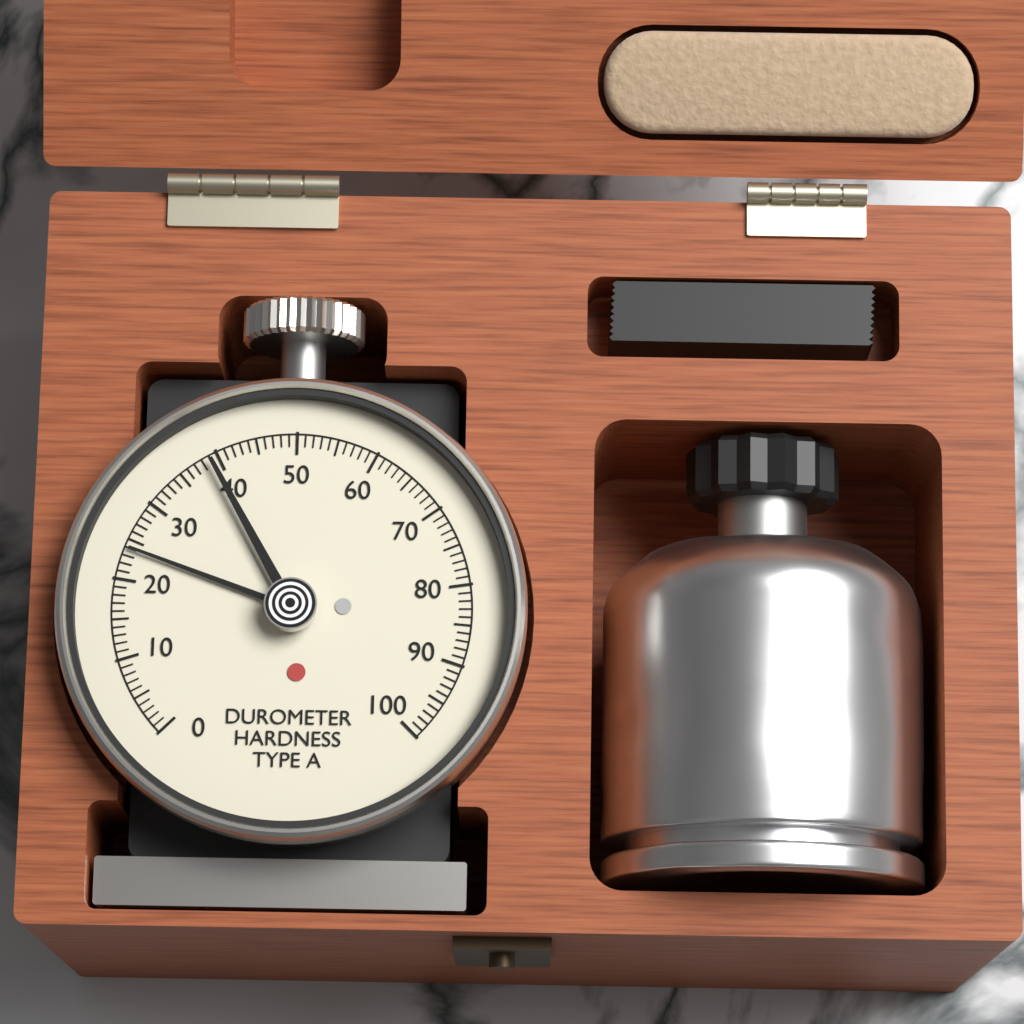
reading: 24 Shore A
